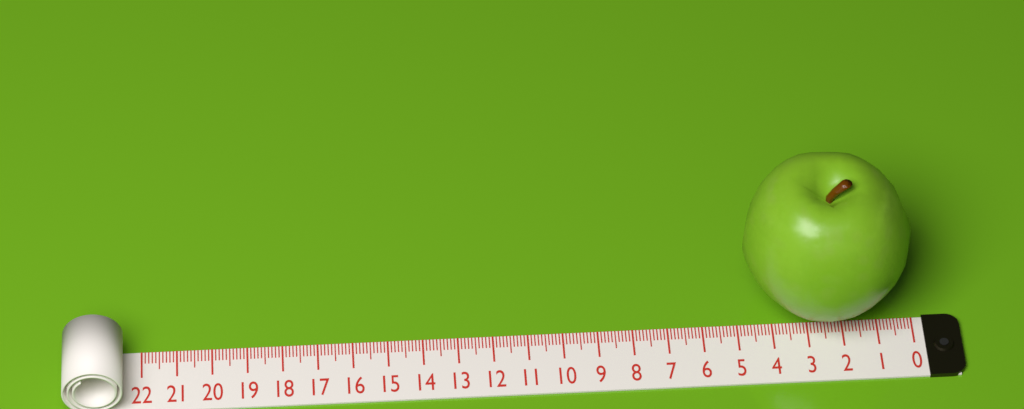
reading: 4.8 (no unit)
